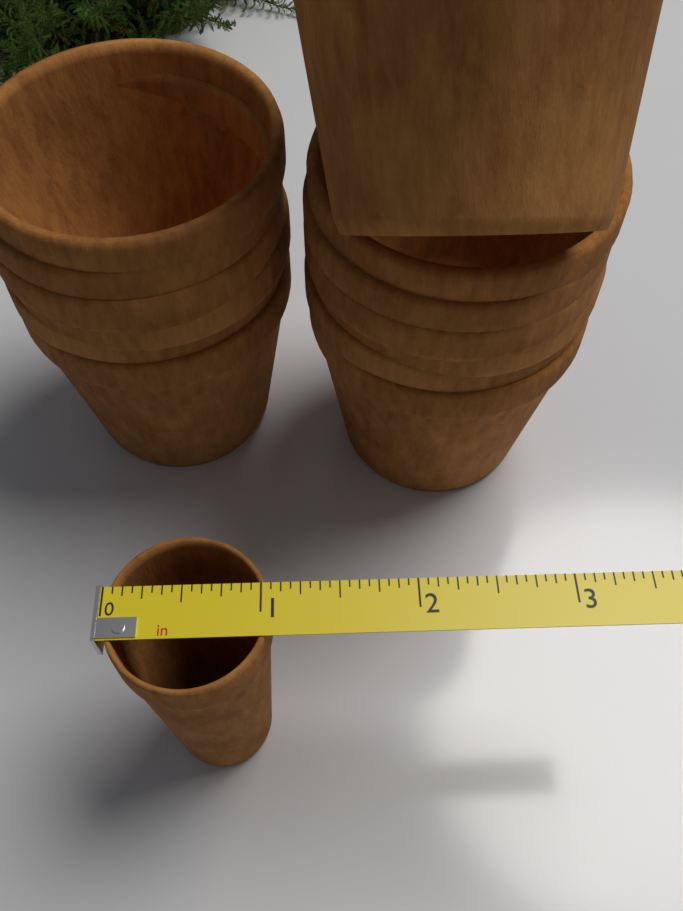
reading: 1.0625 in
